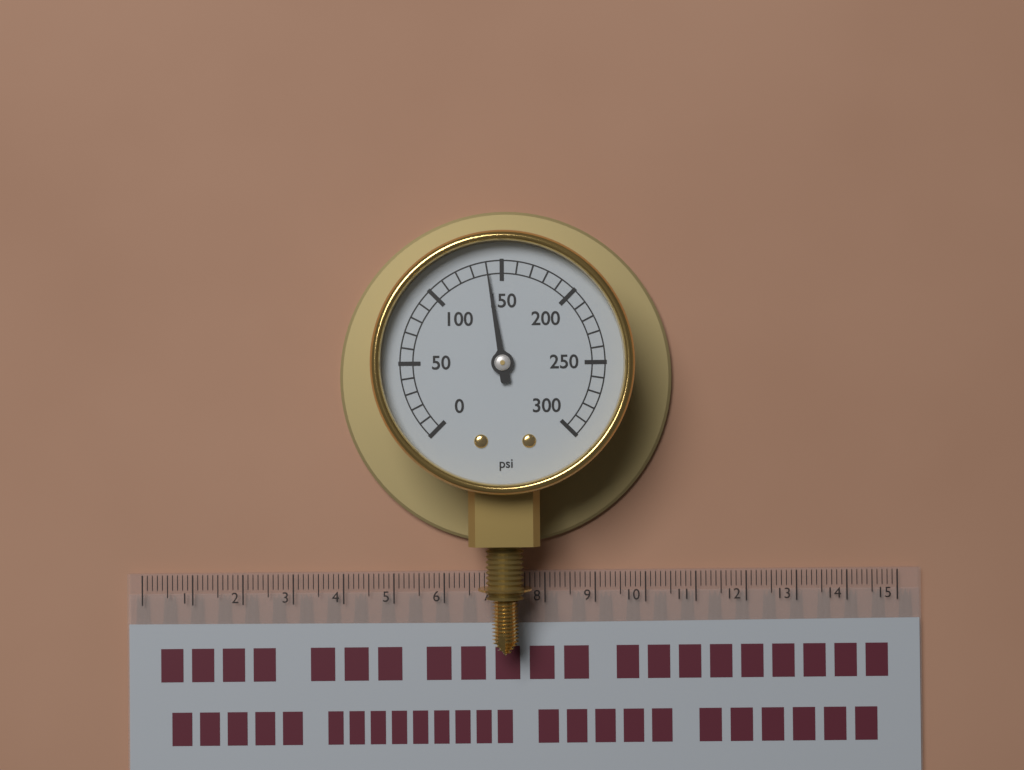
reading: 140 psi
